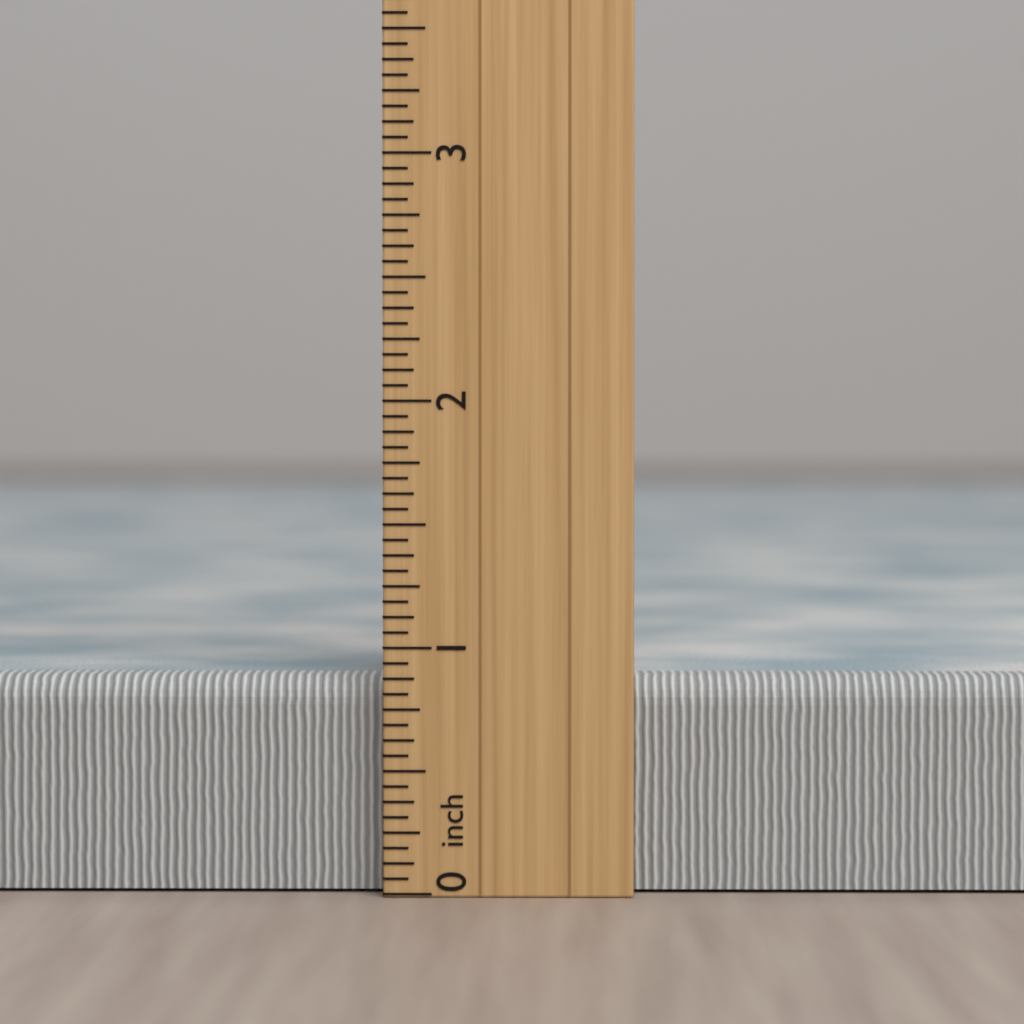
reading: 0.8750 inch
